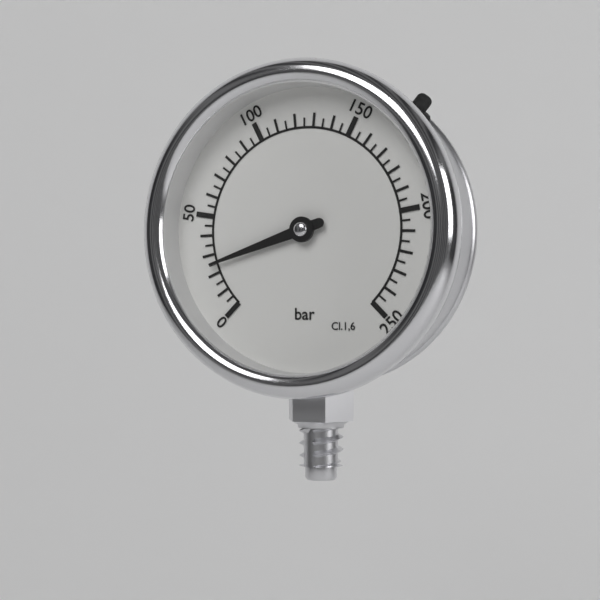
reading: 25 bar
